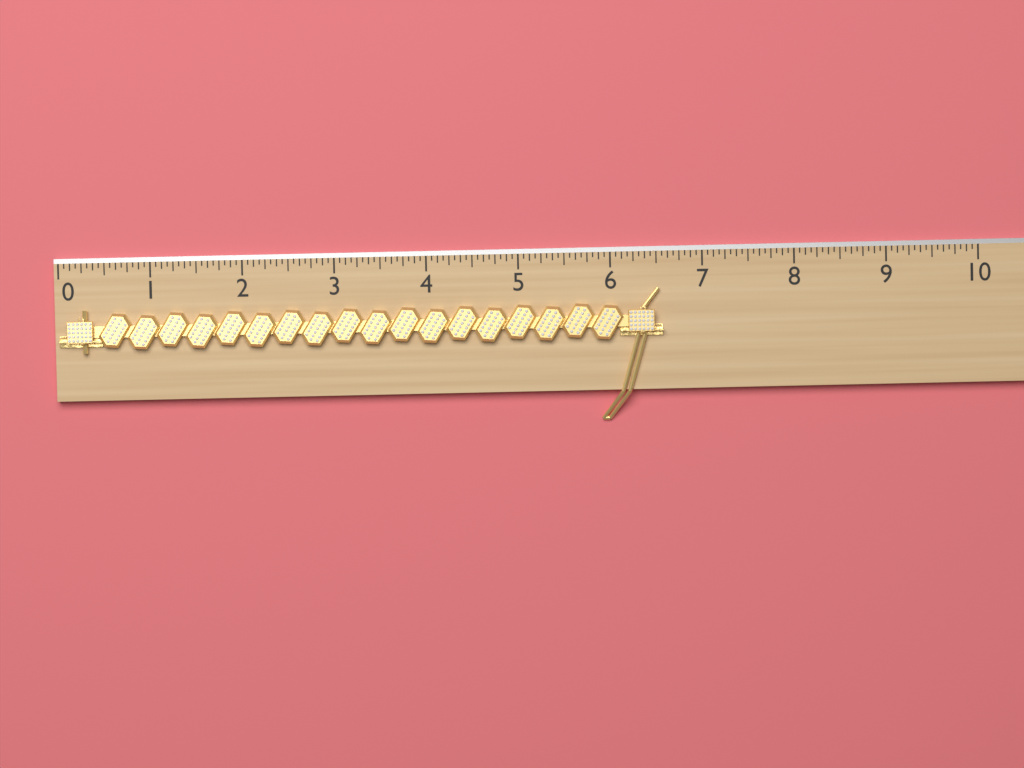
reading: 6.5625 (no unit)
